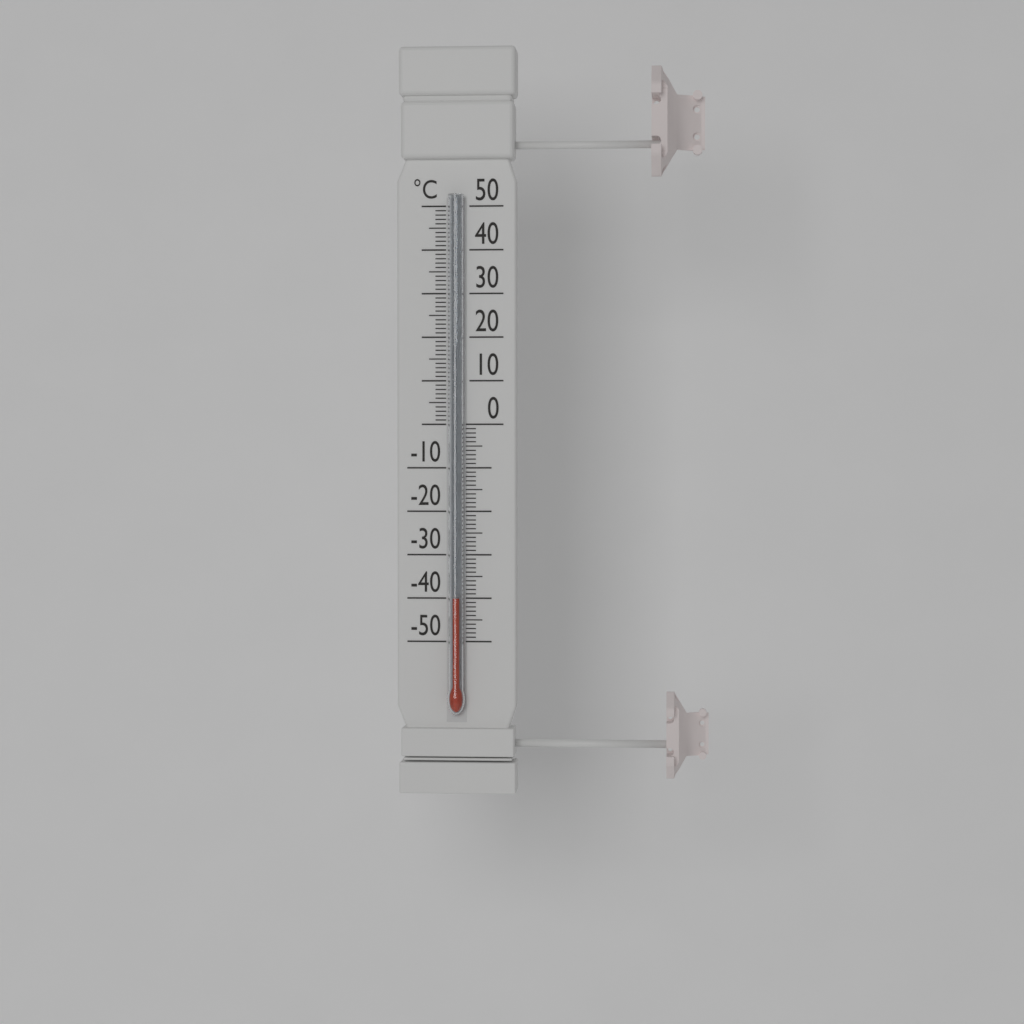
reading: -40 °C
